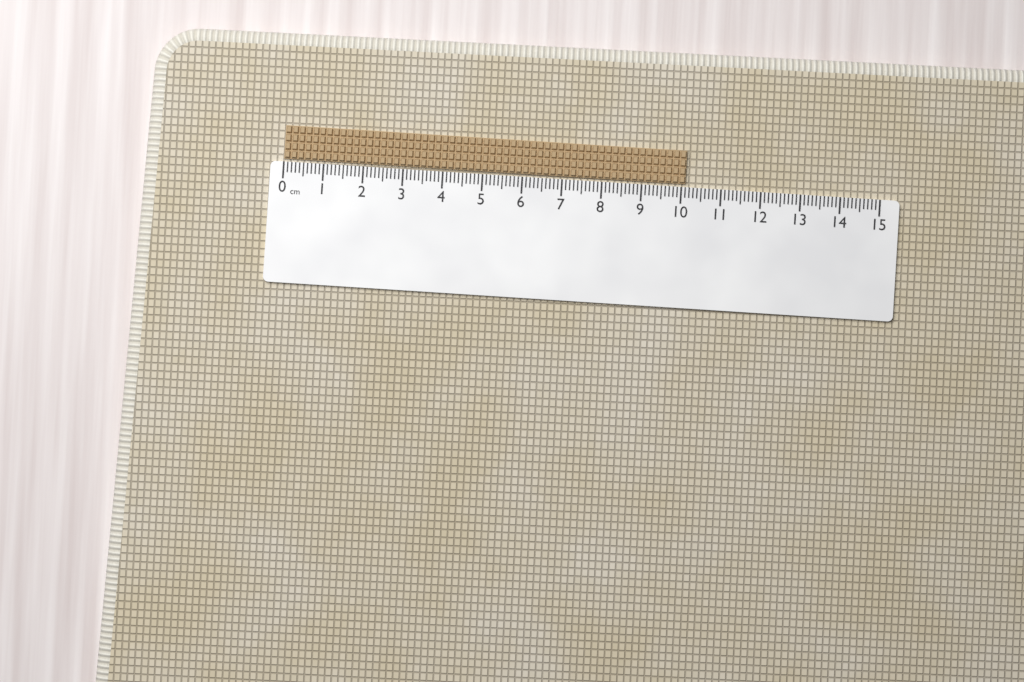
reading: 10.1 cm
